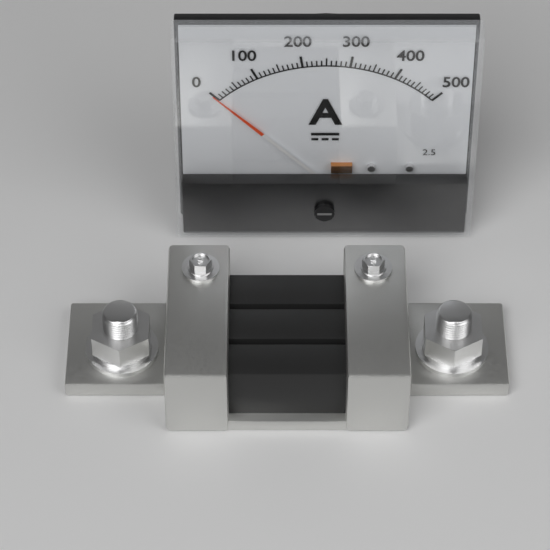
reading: 0 A
